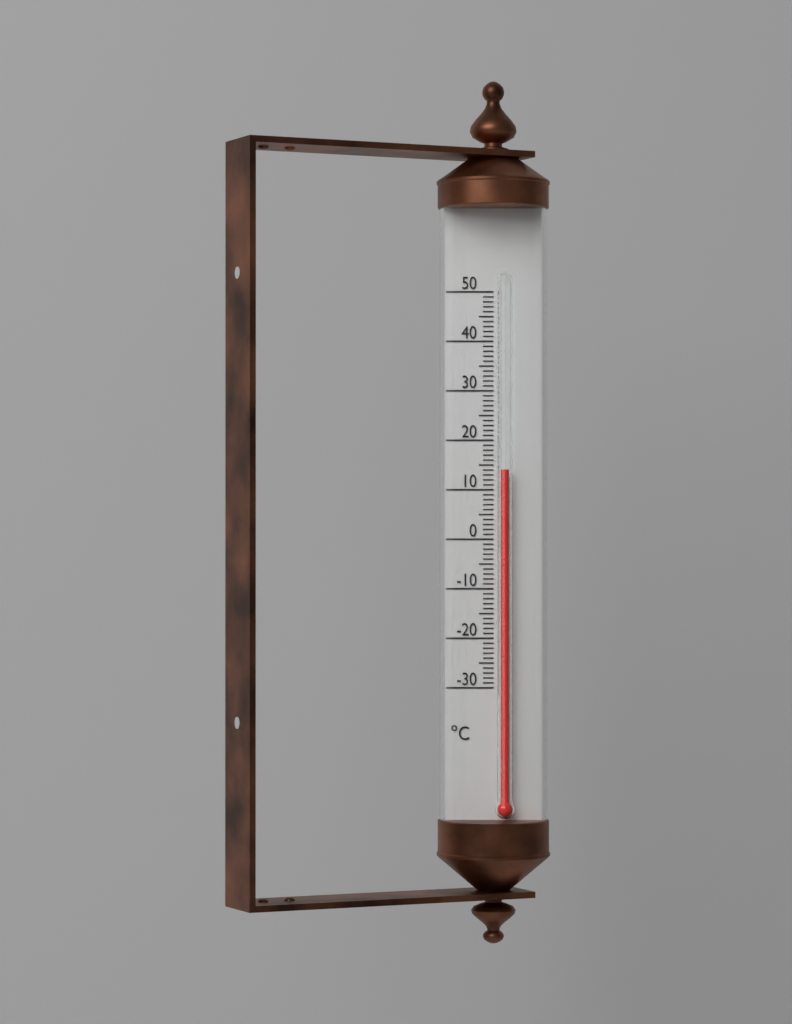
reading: 14 °C
